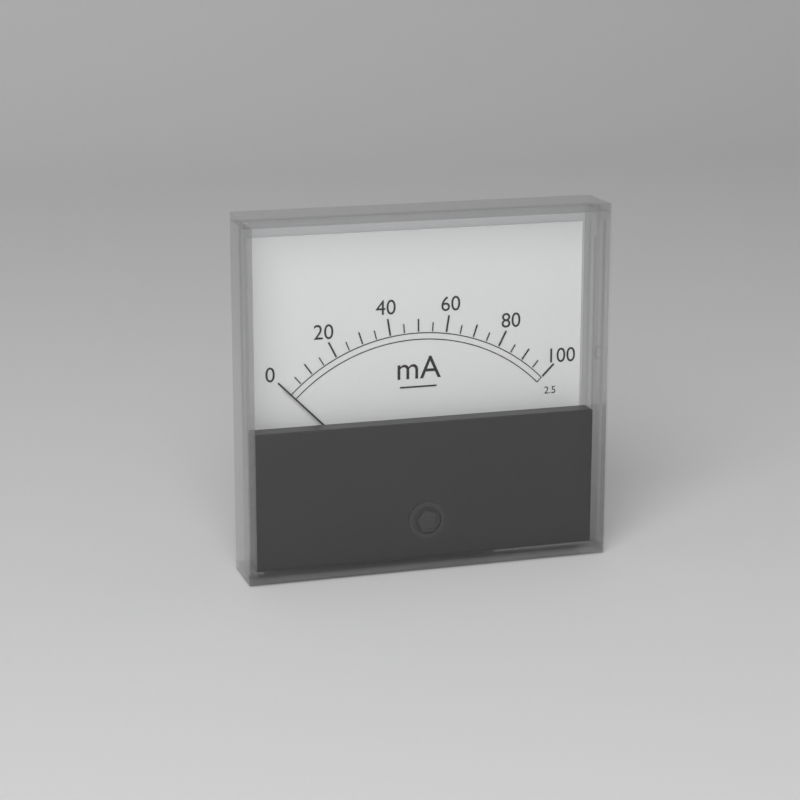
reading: 0 mA
